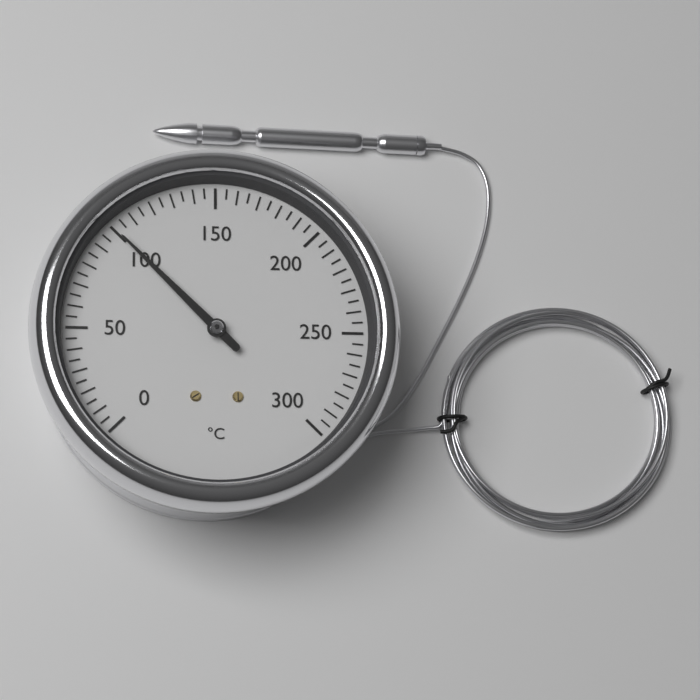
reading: 100 °C
